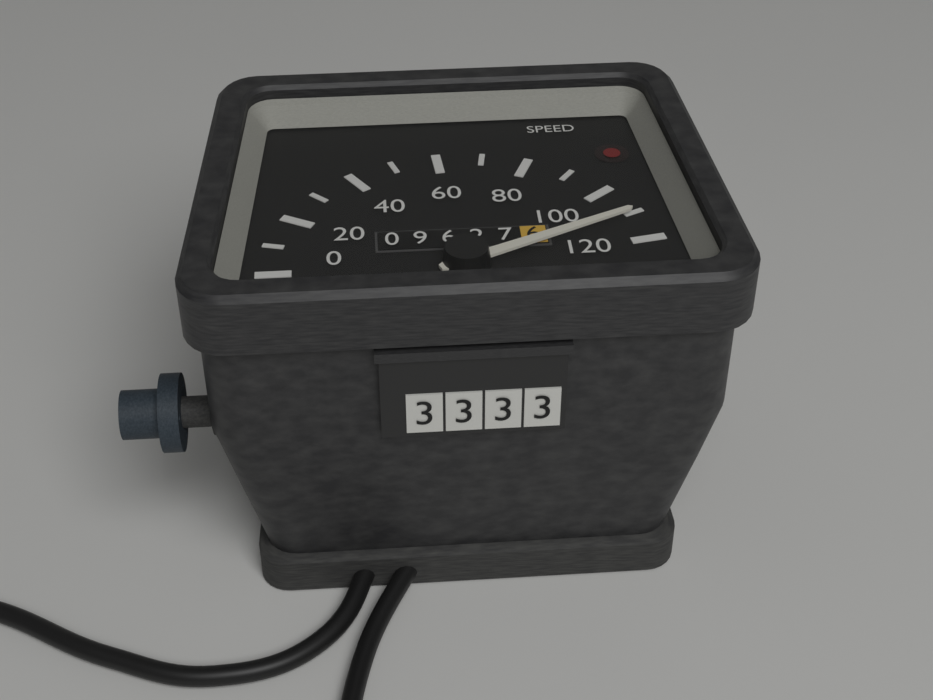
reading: 110 (no unit)
